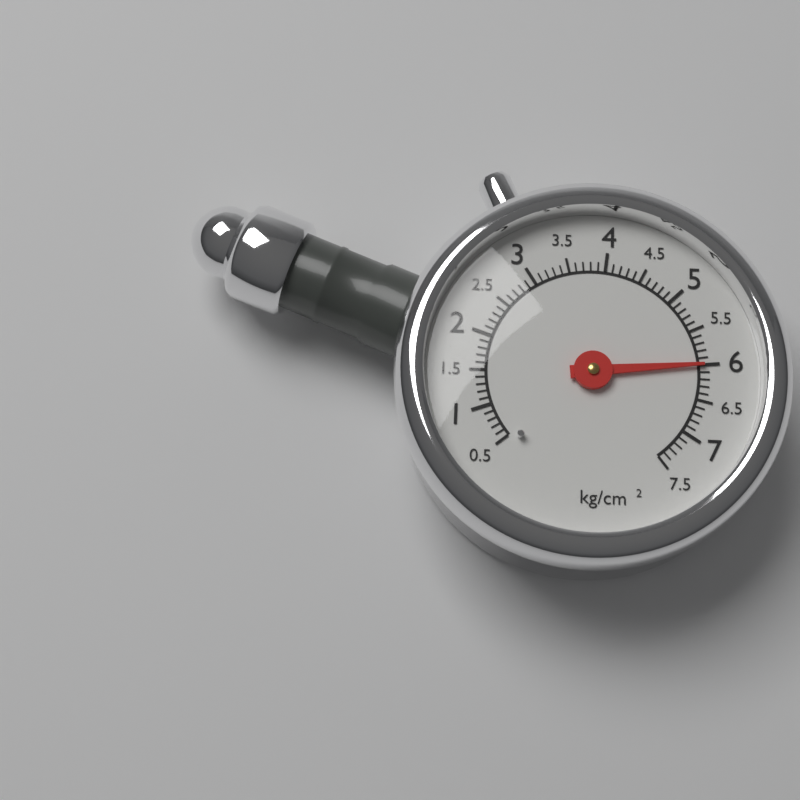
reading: 6.0 kg/cm²
